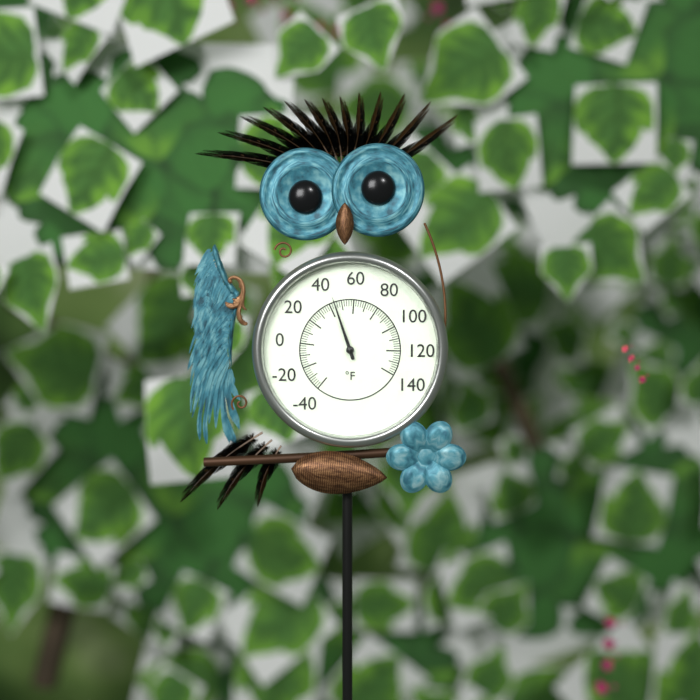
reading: 44 °F
